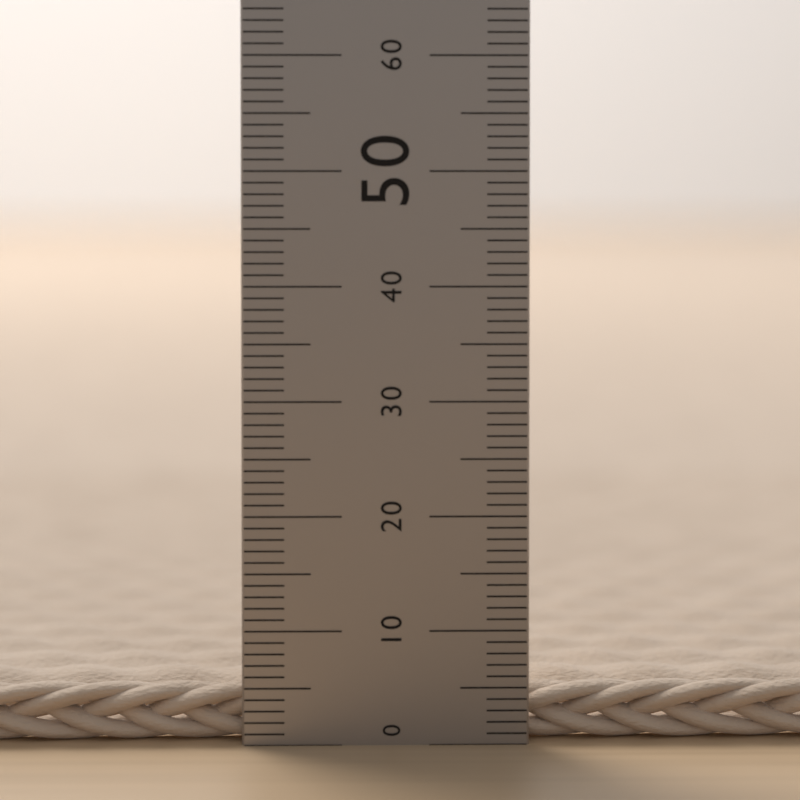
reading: 5 (no unit)
